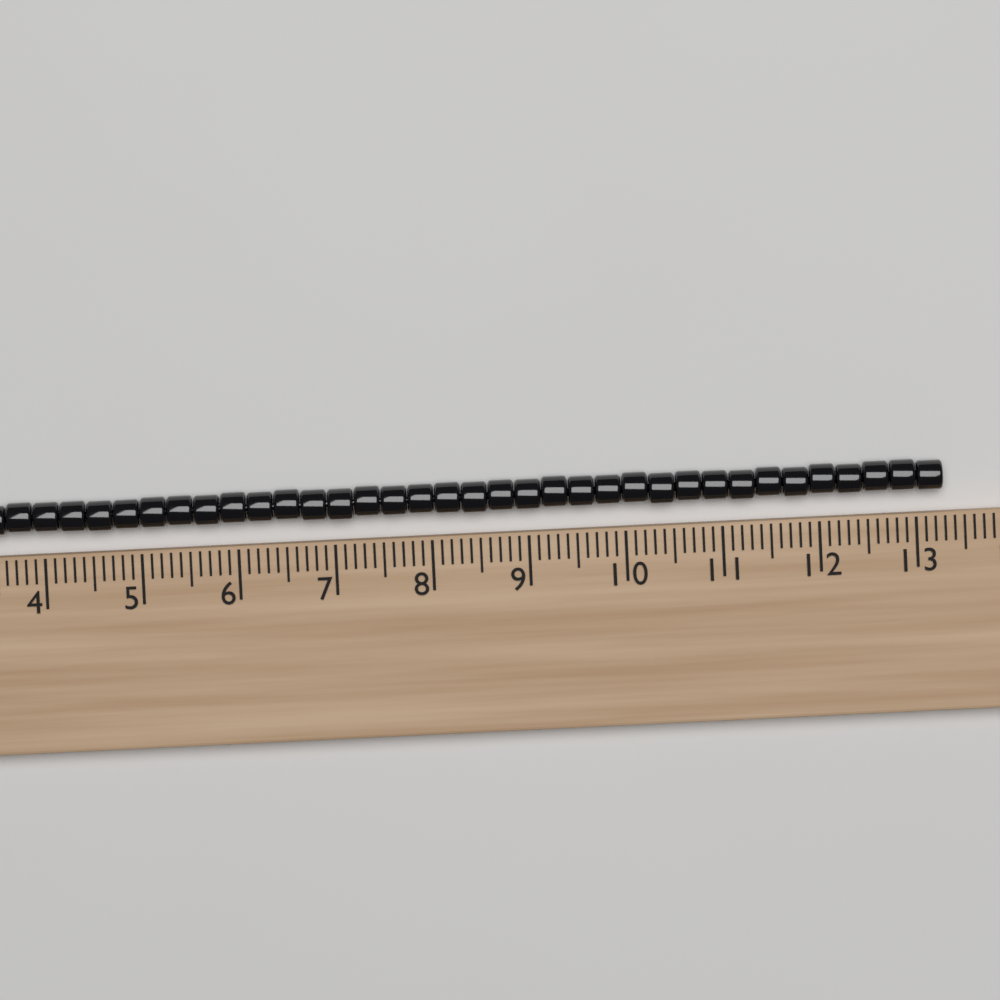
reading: 13.3 (no unit)
